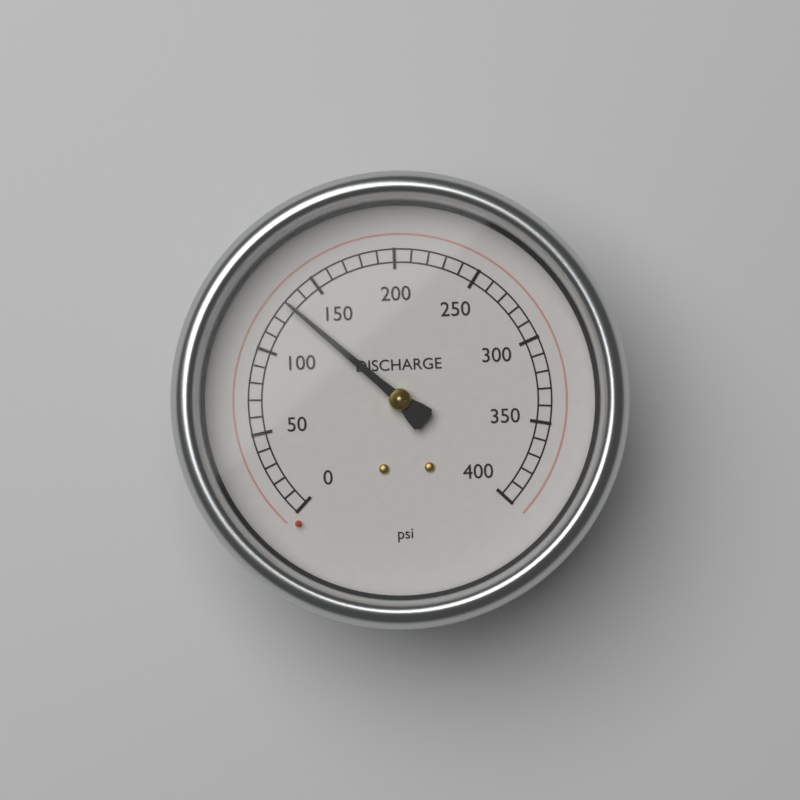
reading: 130 psi
